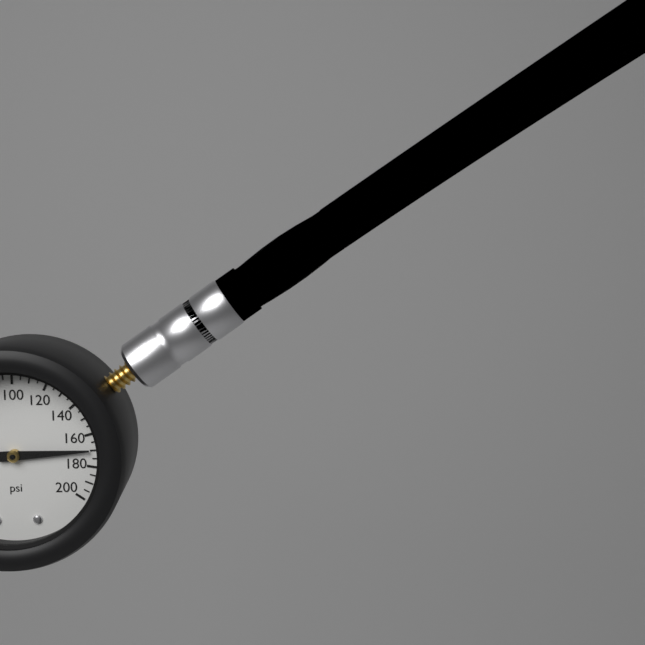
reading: 170 psi
